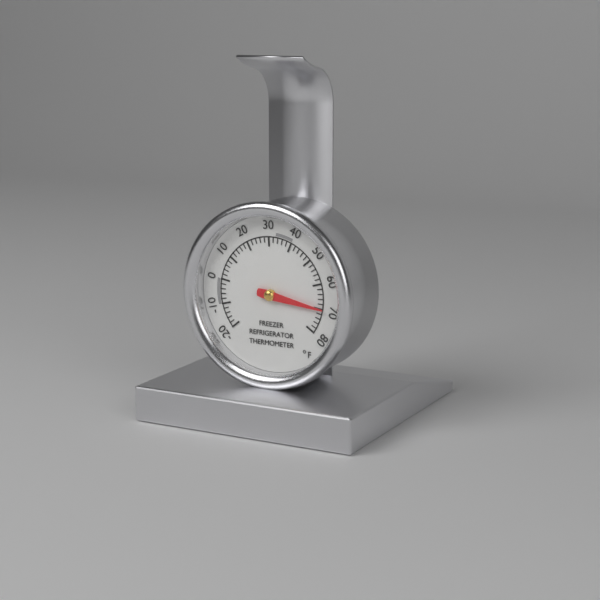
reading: 70 °F
